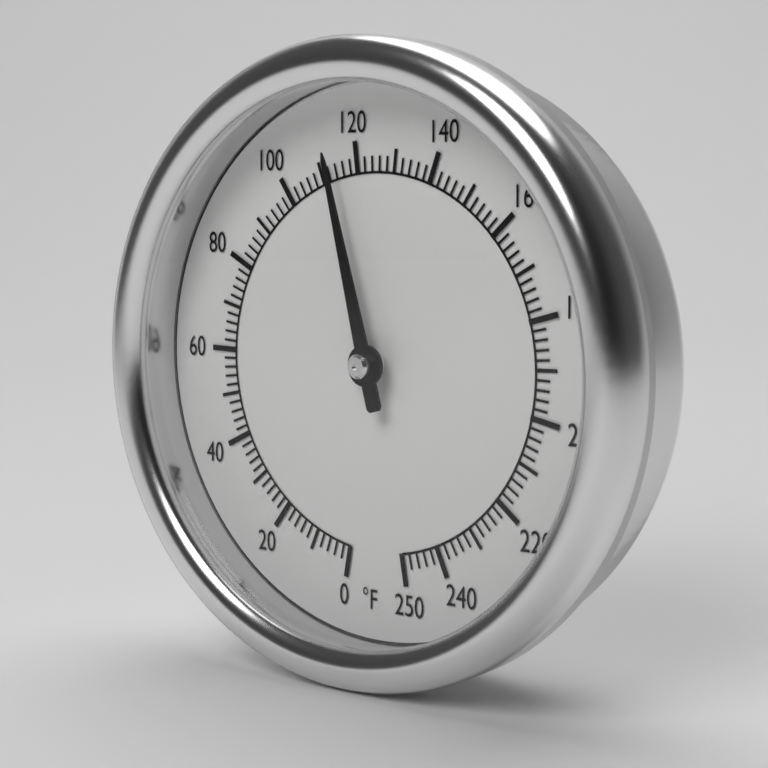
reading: 114 °F
